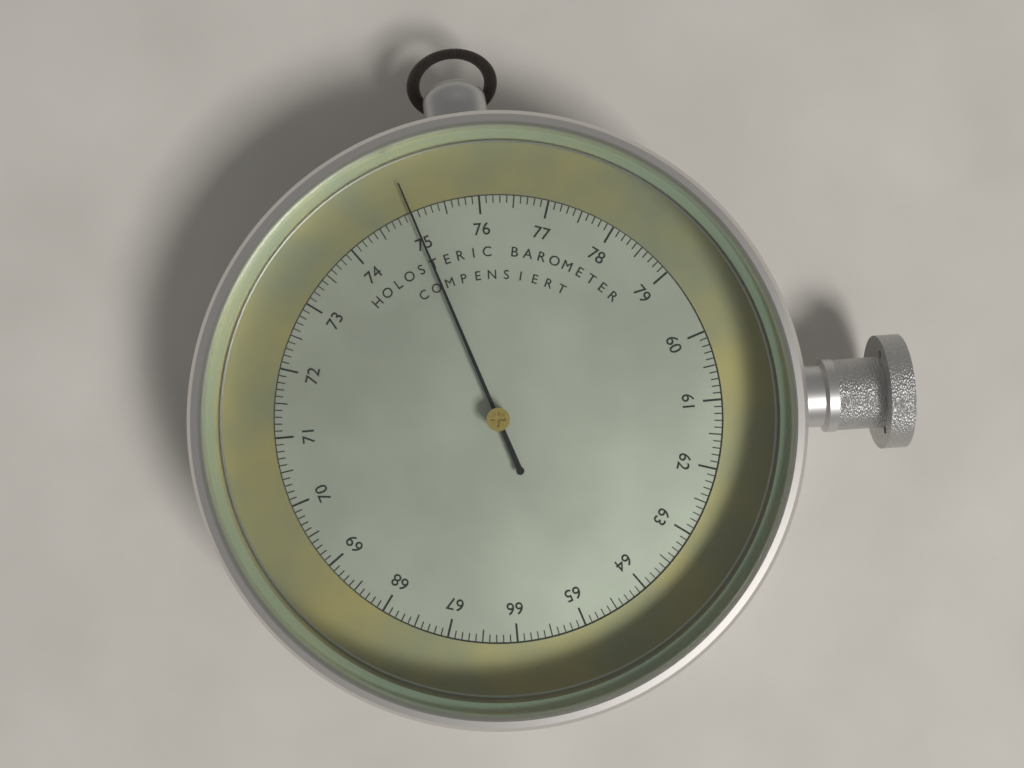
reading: 75.0 (no unit)
